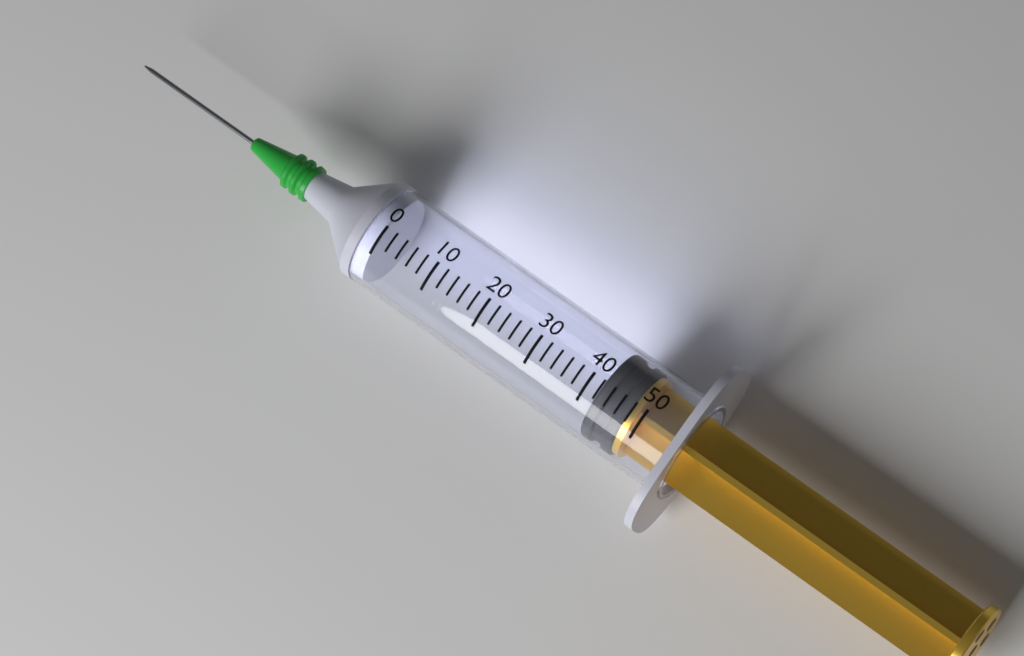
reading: 42 (no unit)
